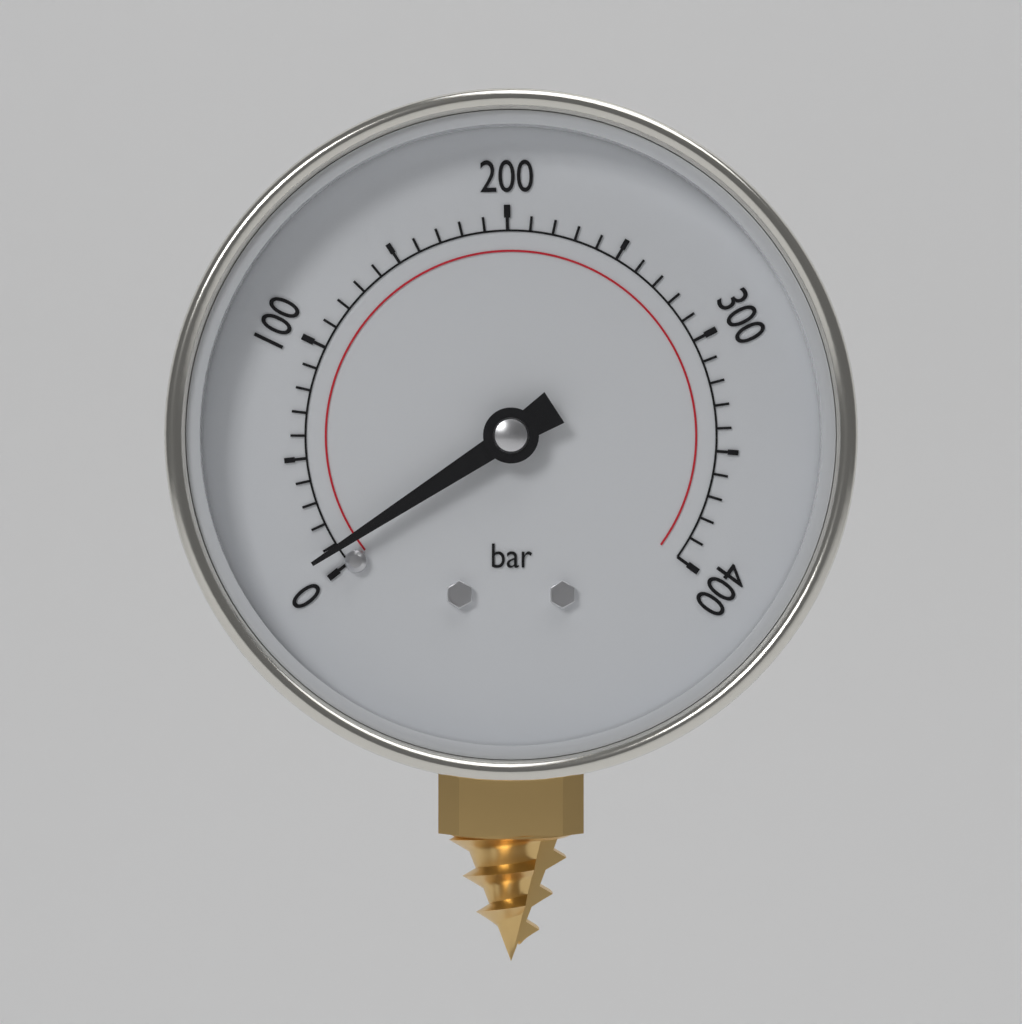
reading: 8 bar
